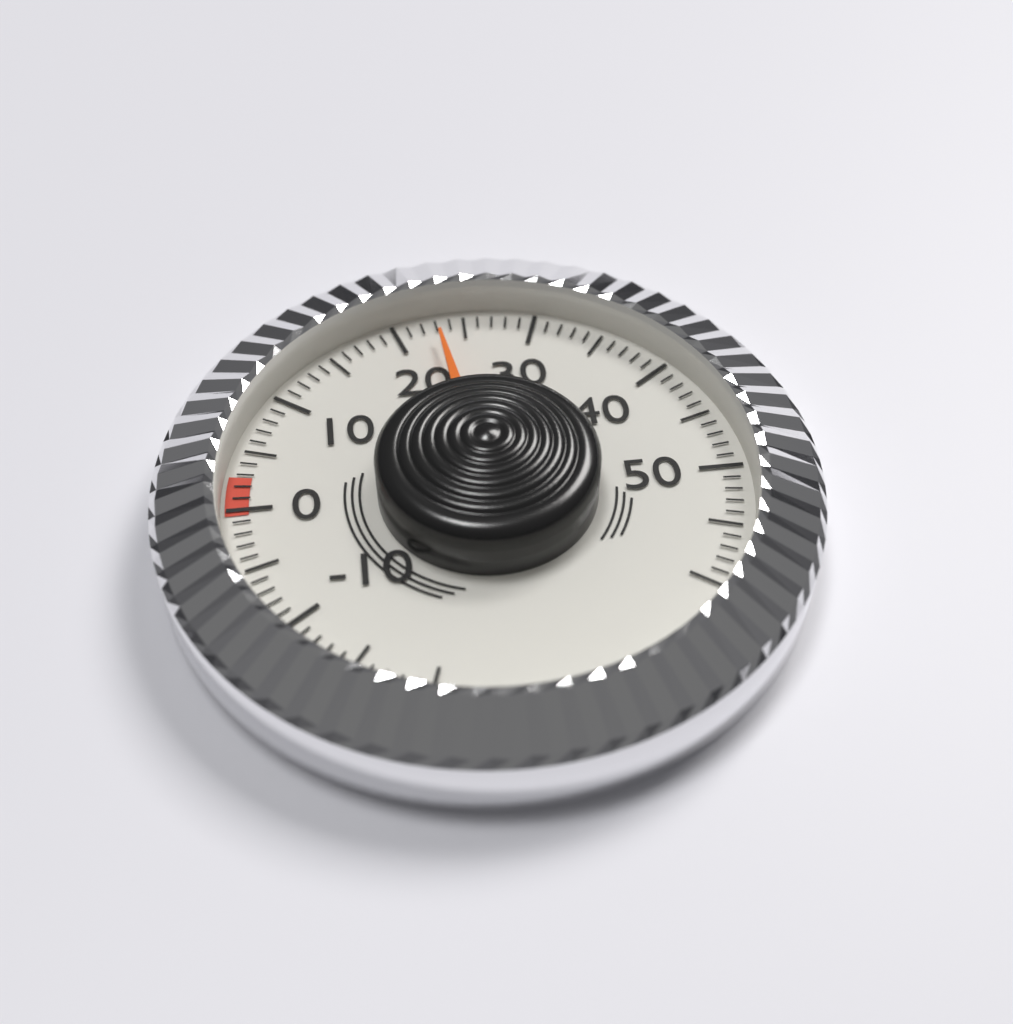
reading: 23 (no unit)
